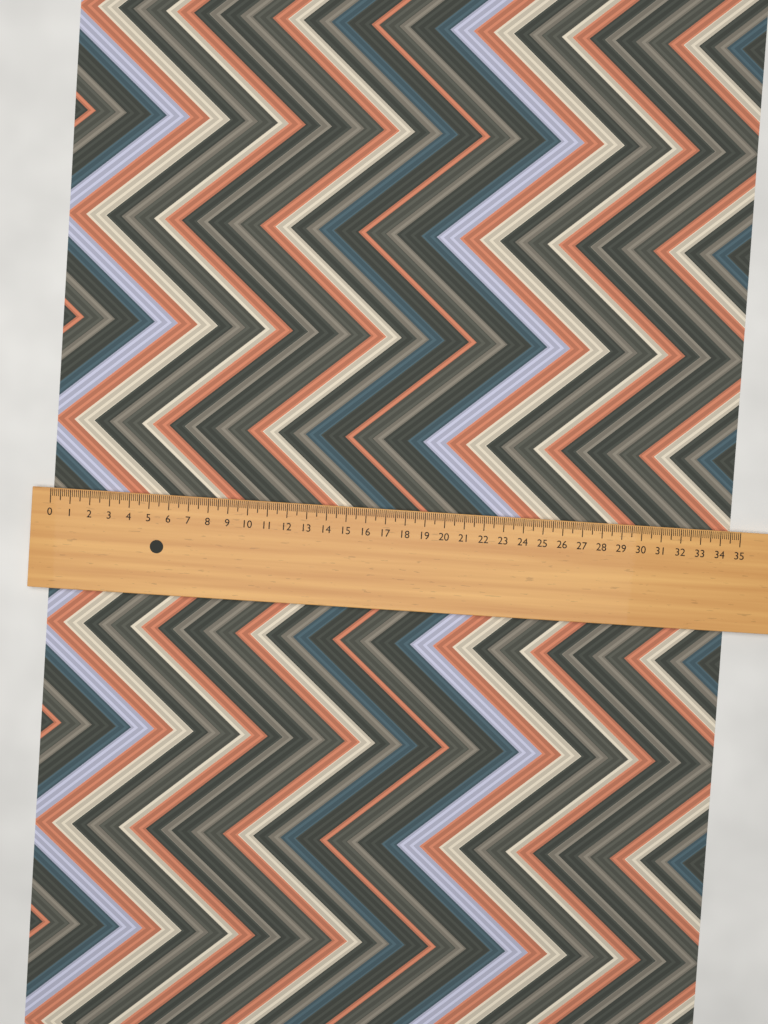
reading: 34.6 (no unit)
